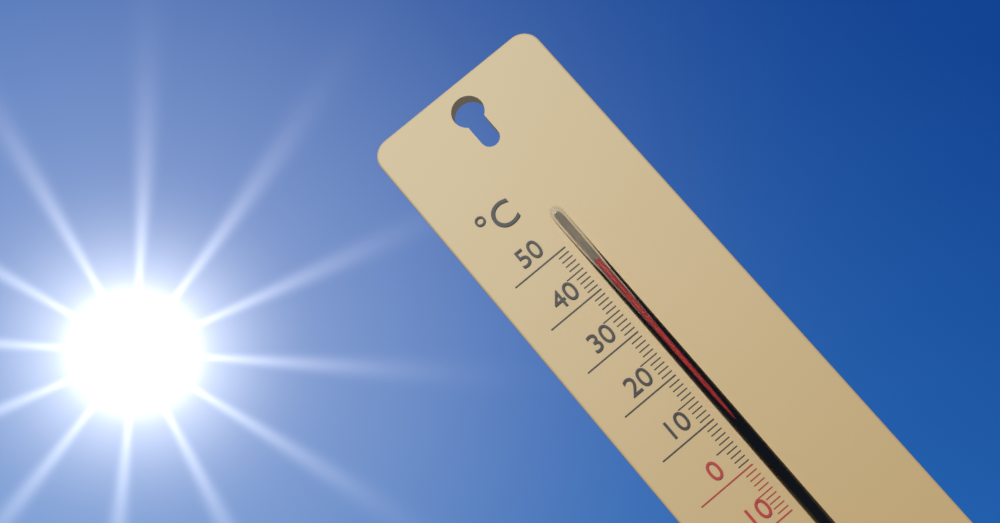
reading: 44 °C
